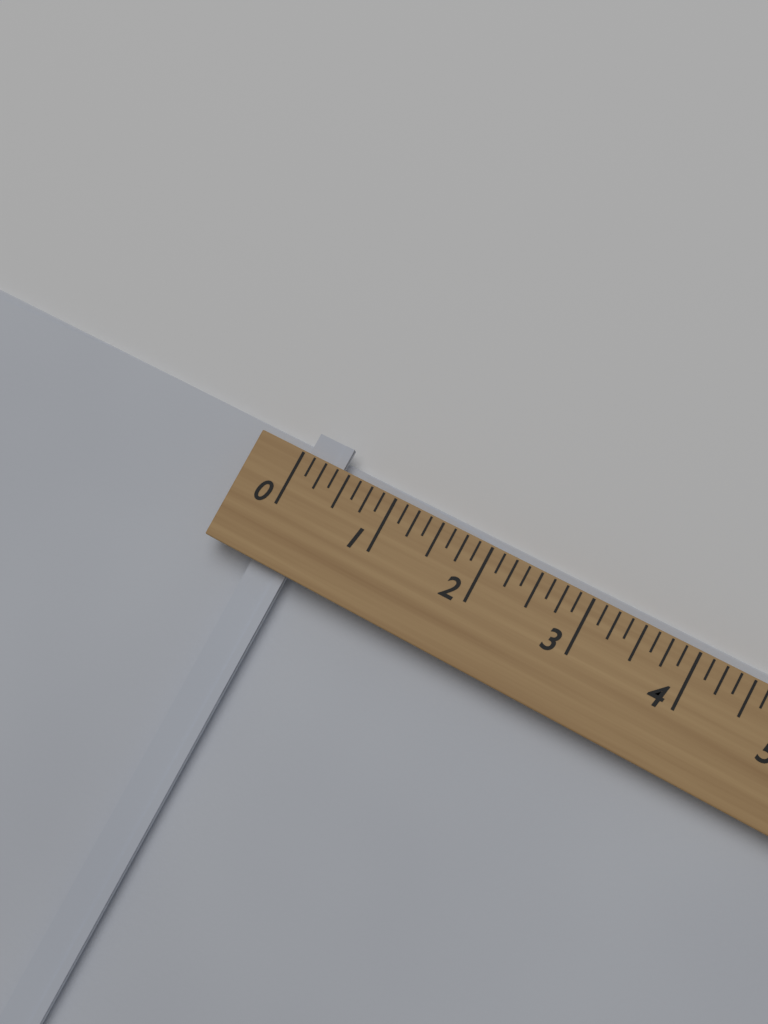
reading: 0.375 (no unit)
